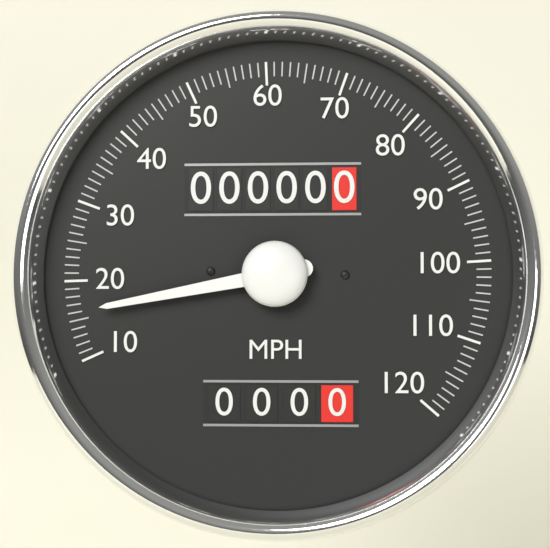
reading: 16 MPH
